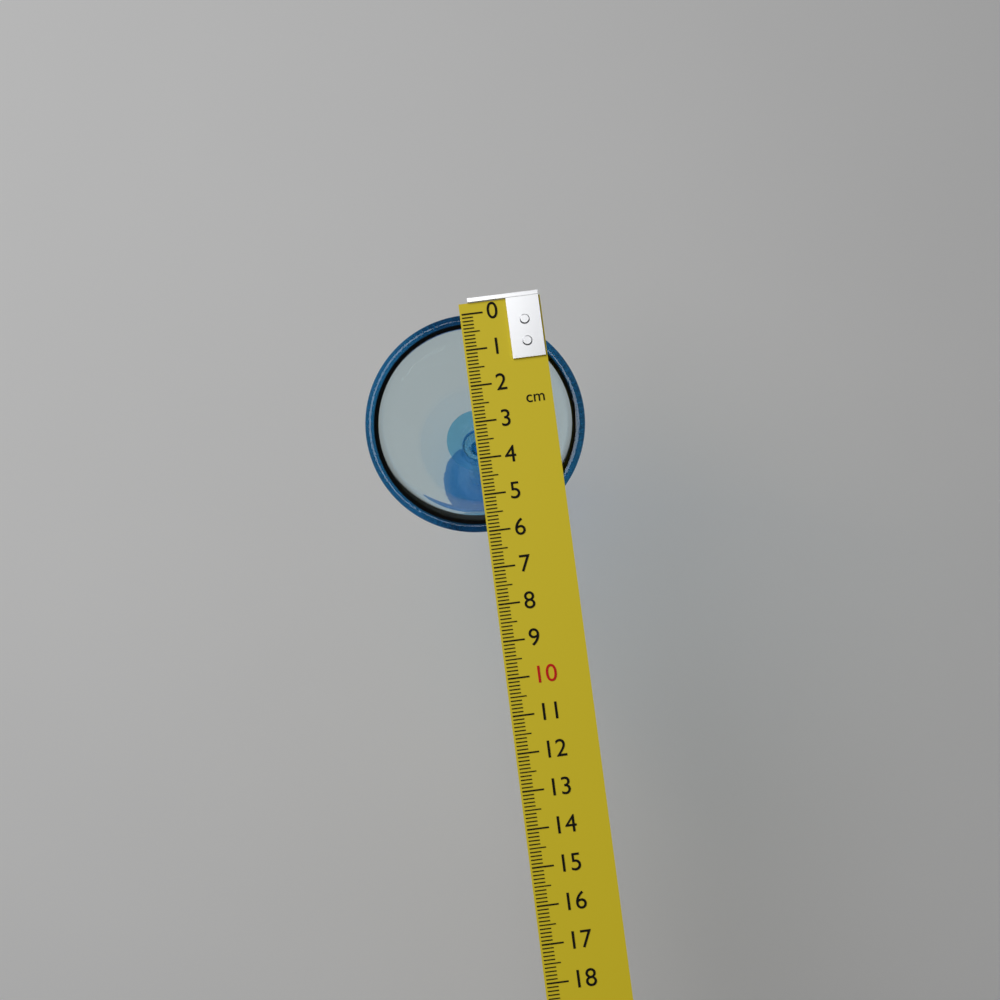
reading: 6.0 cm
